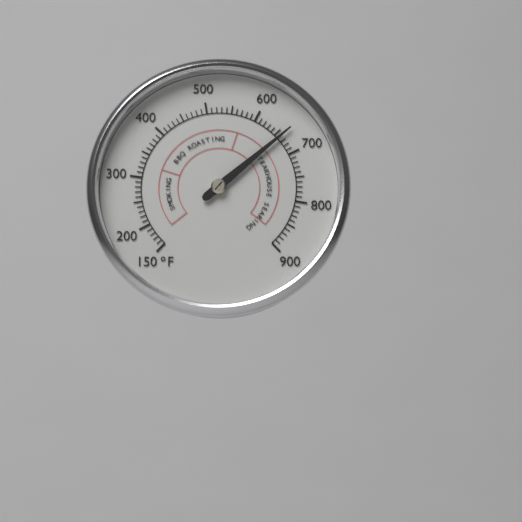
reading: 660 °F
